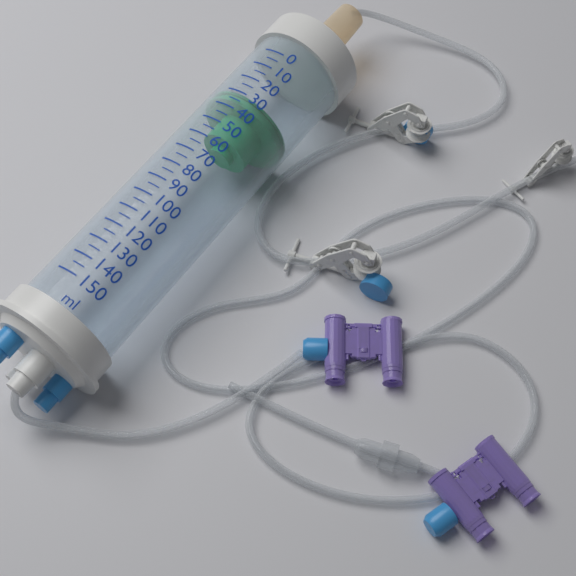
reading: 30 ml
